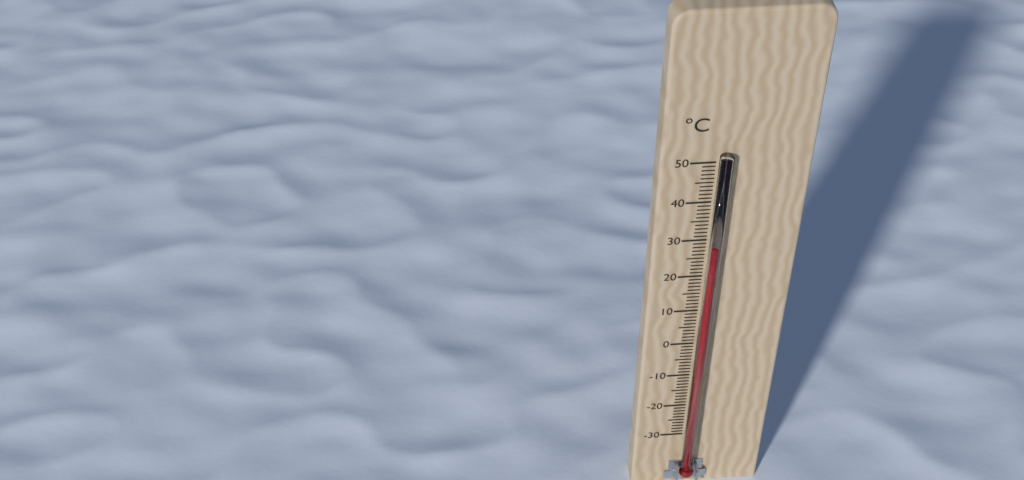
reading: 29 °C
